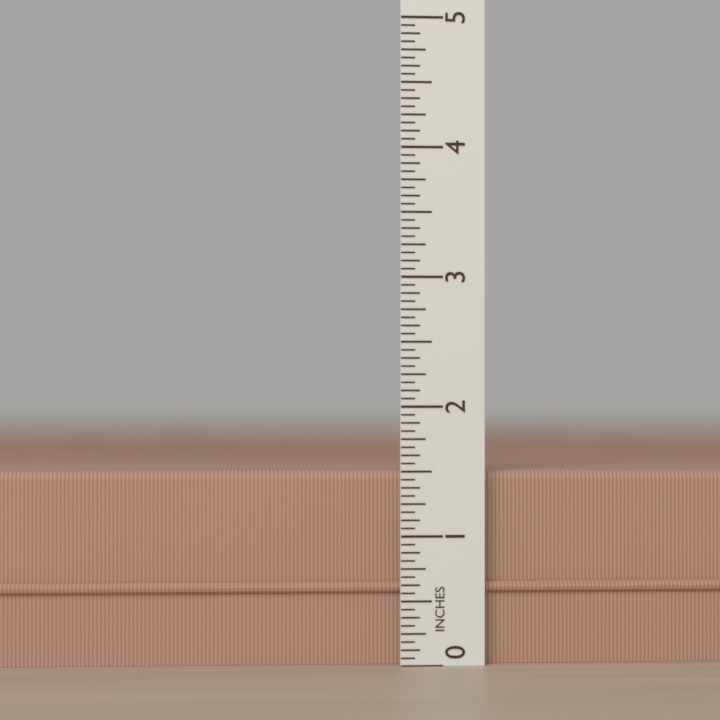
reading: 1.5000 in
